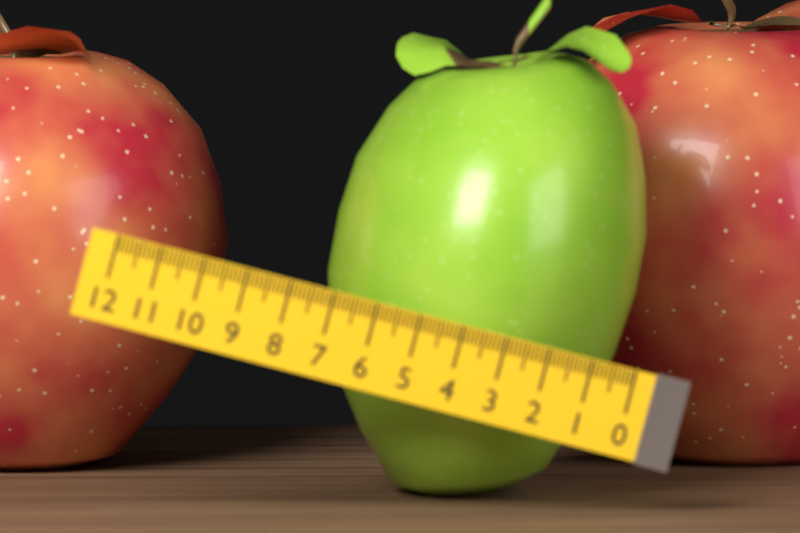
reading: 7.0 (no unit)
